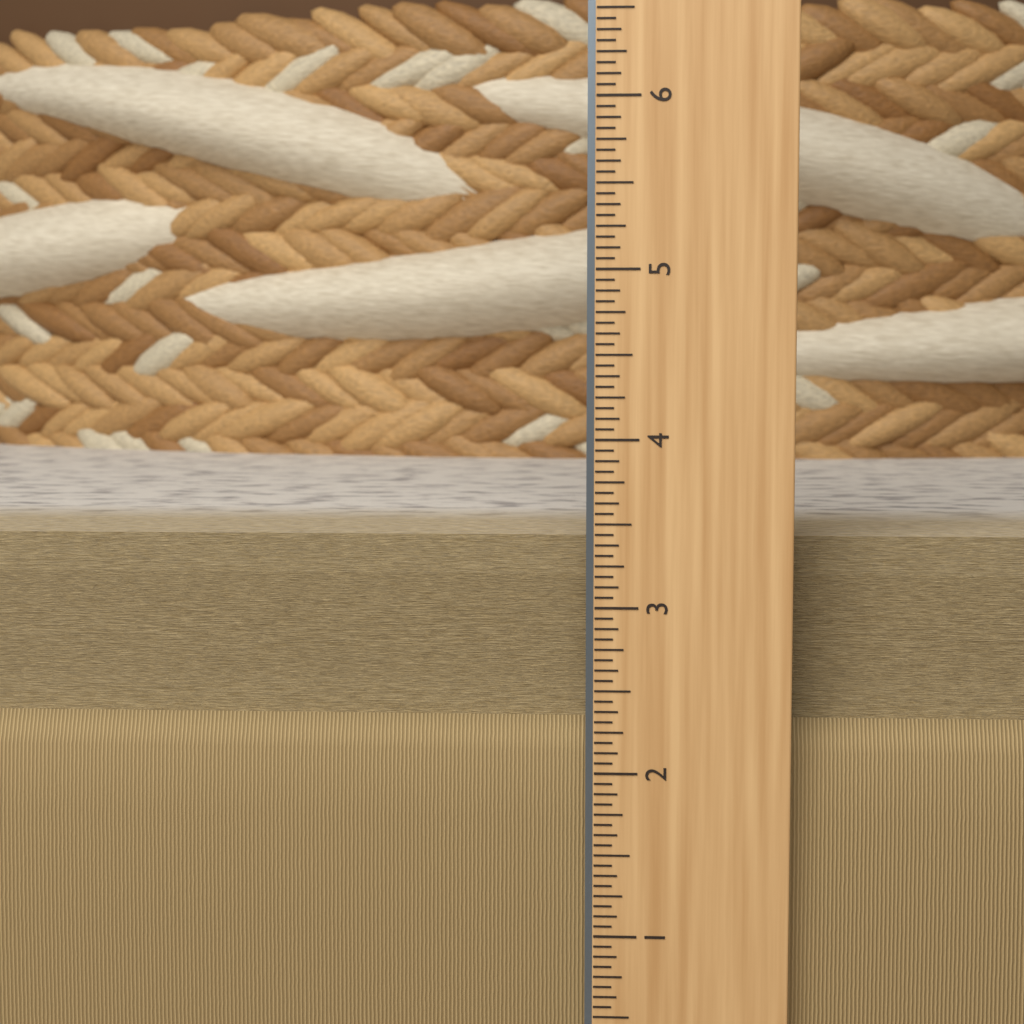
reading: 3.3750 in
